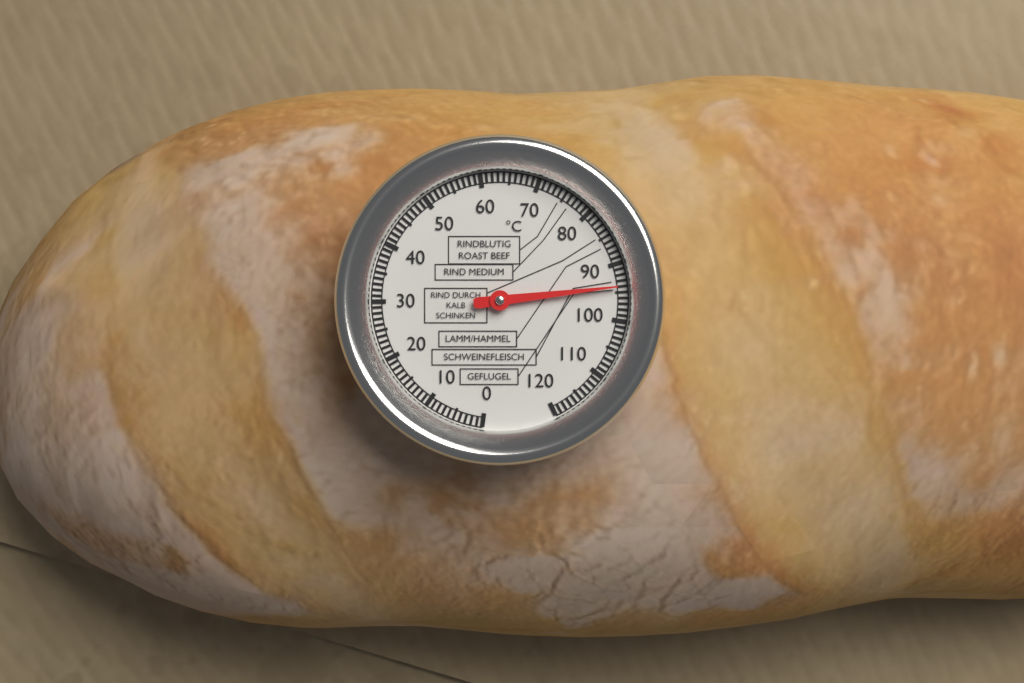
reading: 94 °C
